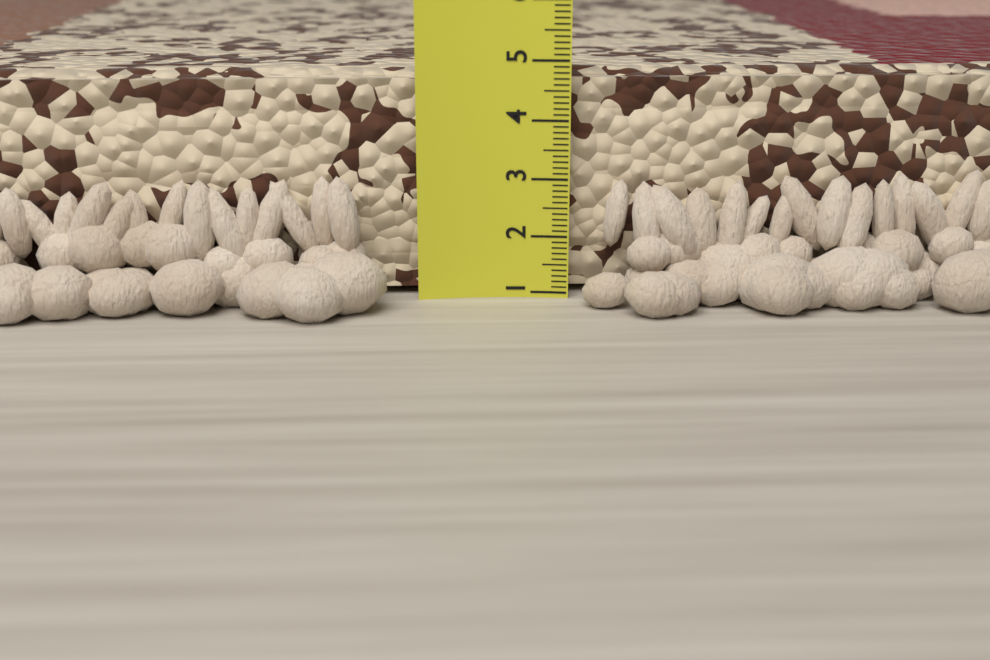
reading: 4.8 (no unit)
